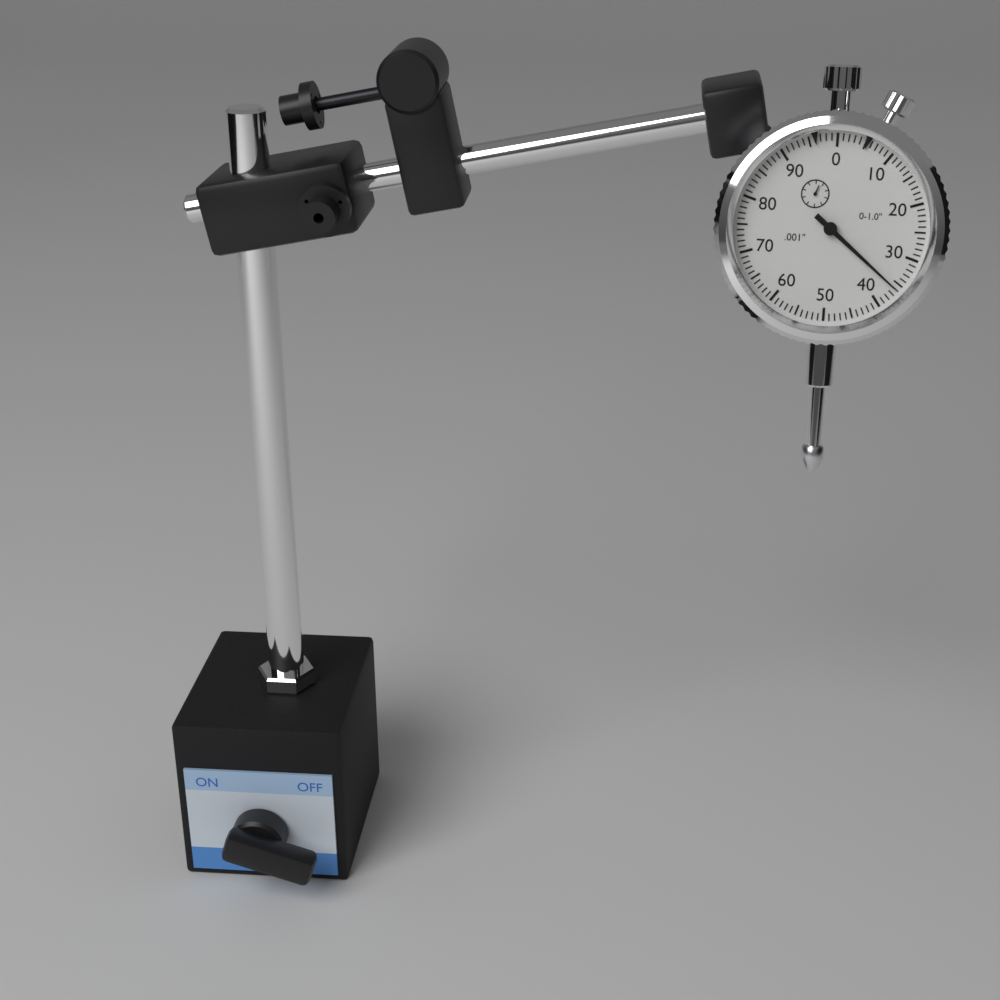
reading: 0.036 in
